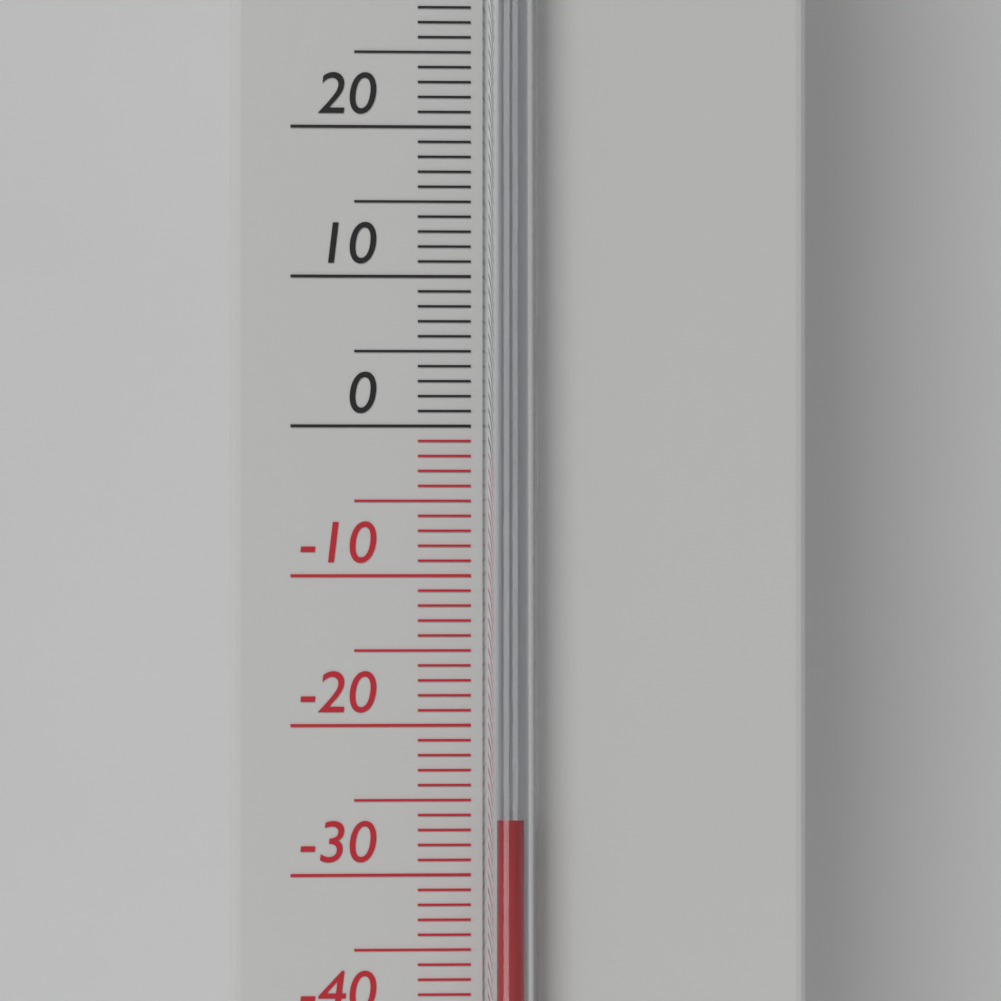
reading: -26 °C
